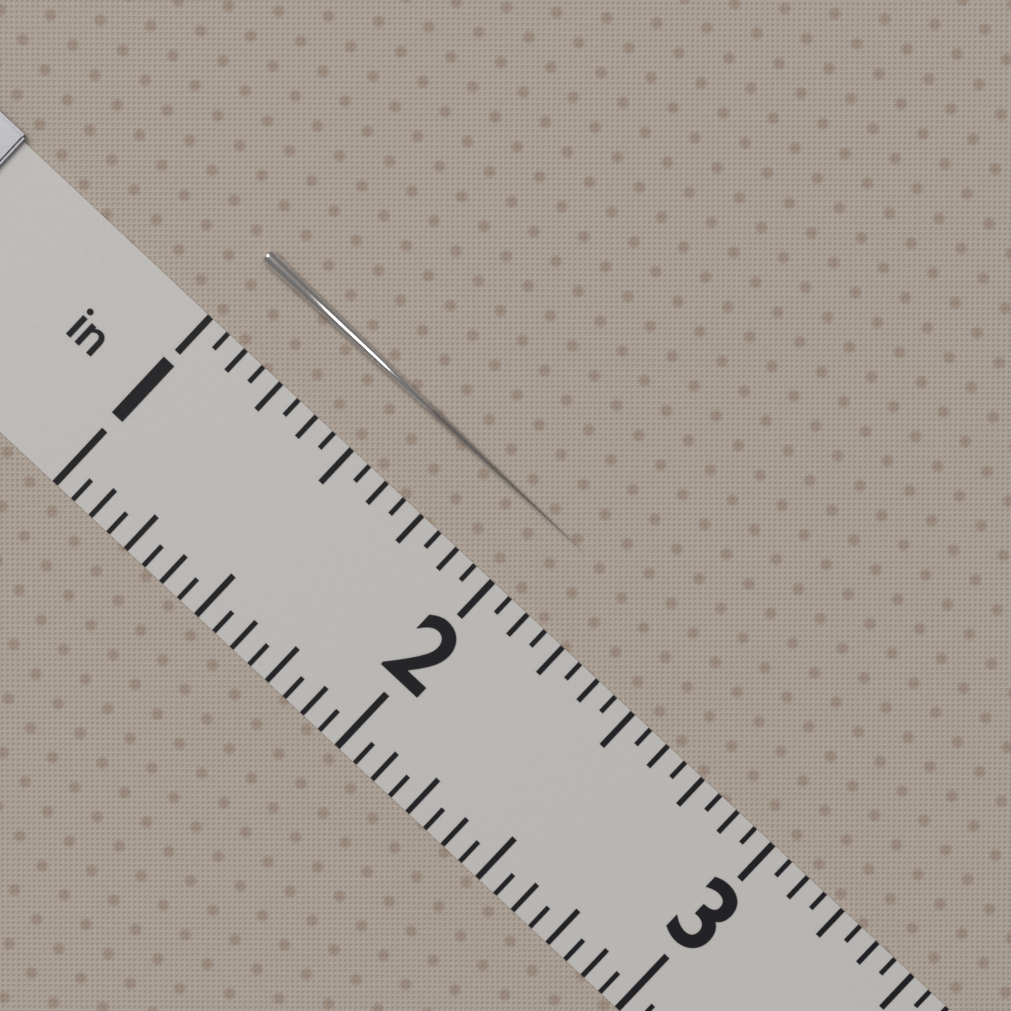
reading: 2.1250 in
